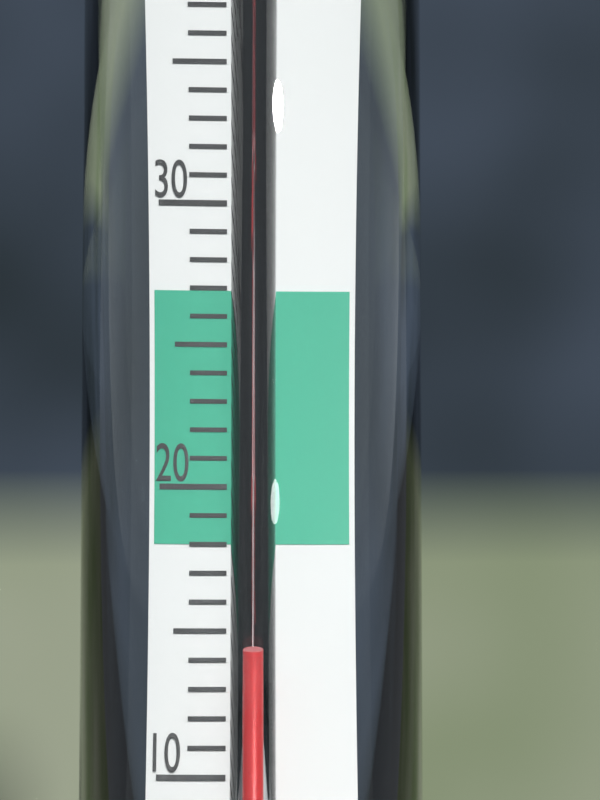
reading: 14 °C
